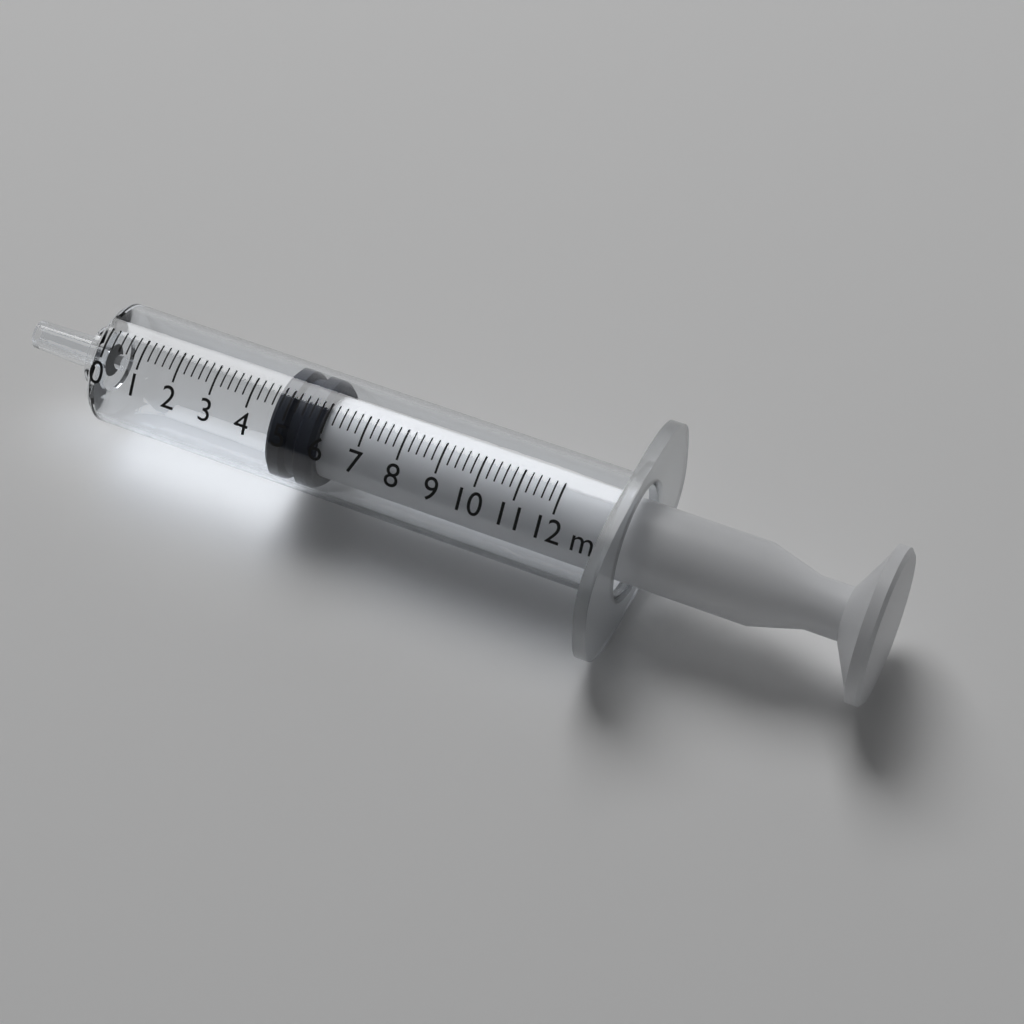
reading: 4.6 ml
